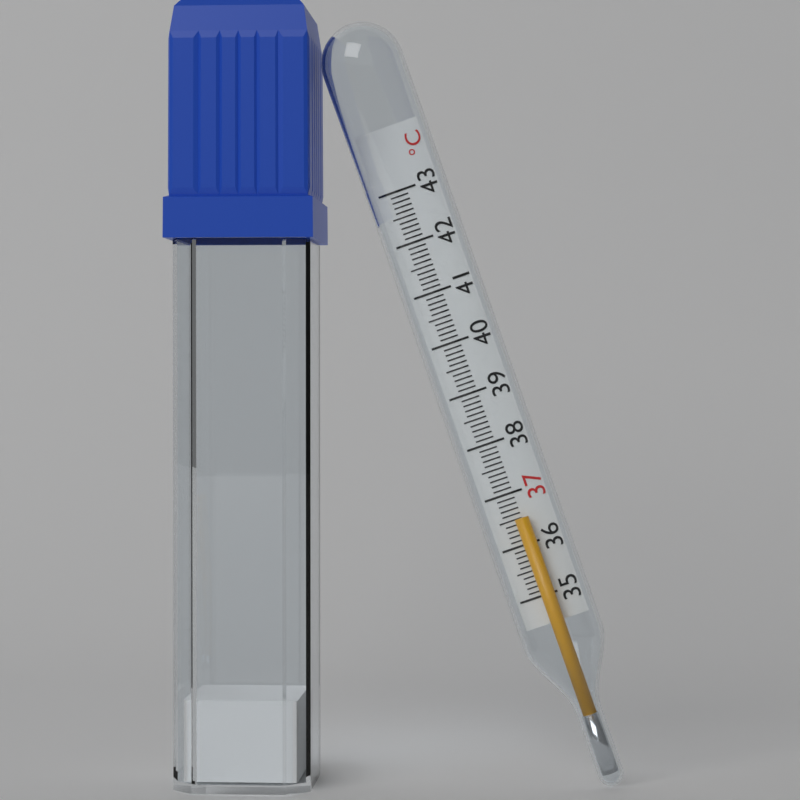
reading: 36.5 °C
